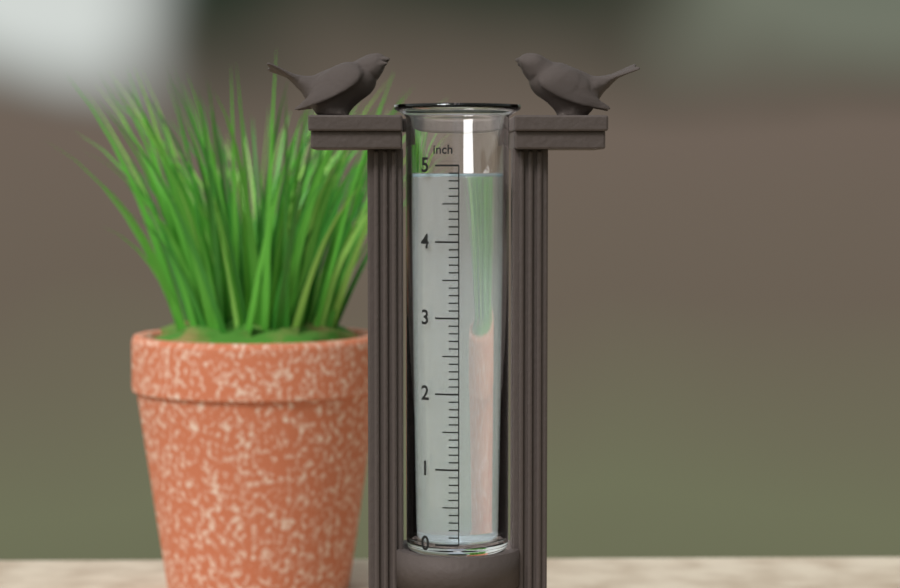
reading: 4.9 inch
